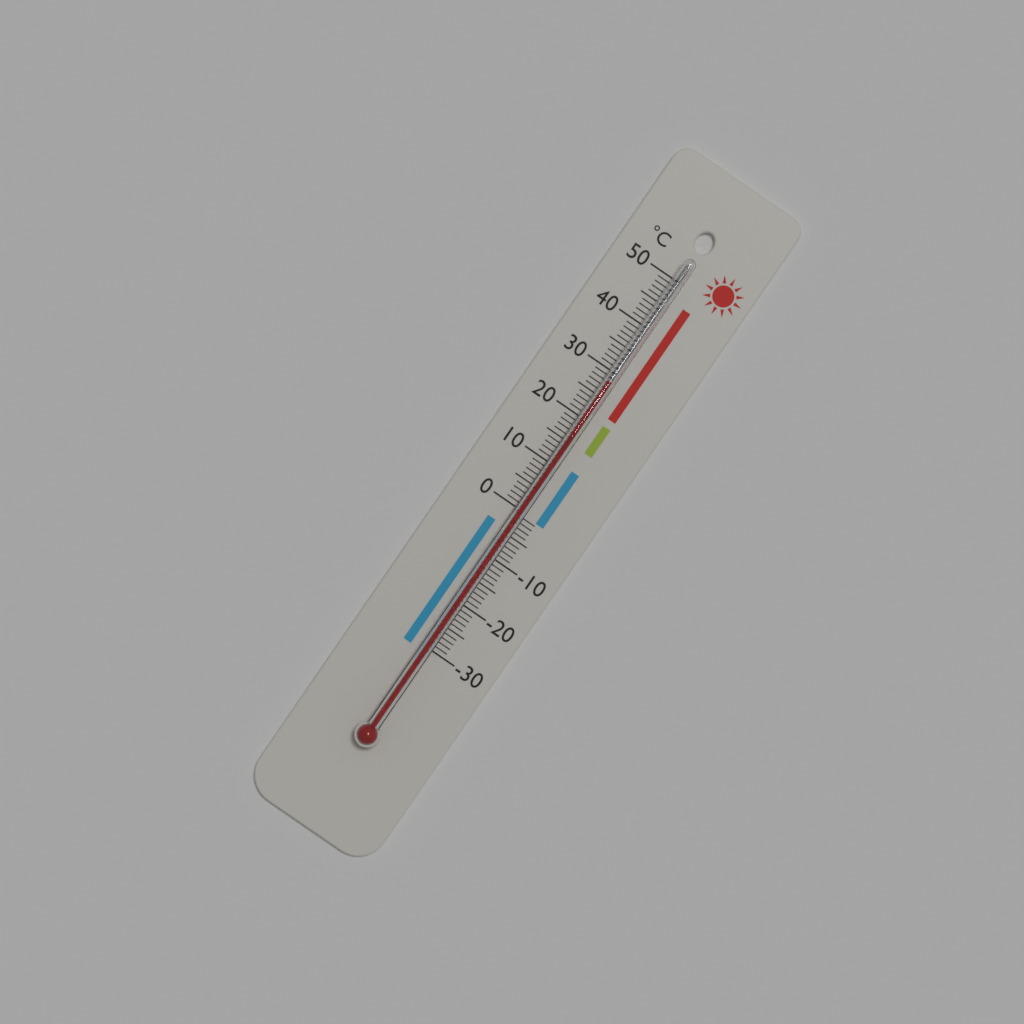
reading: 28 °C
